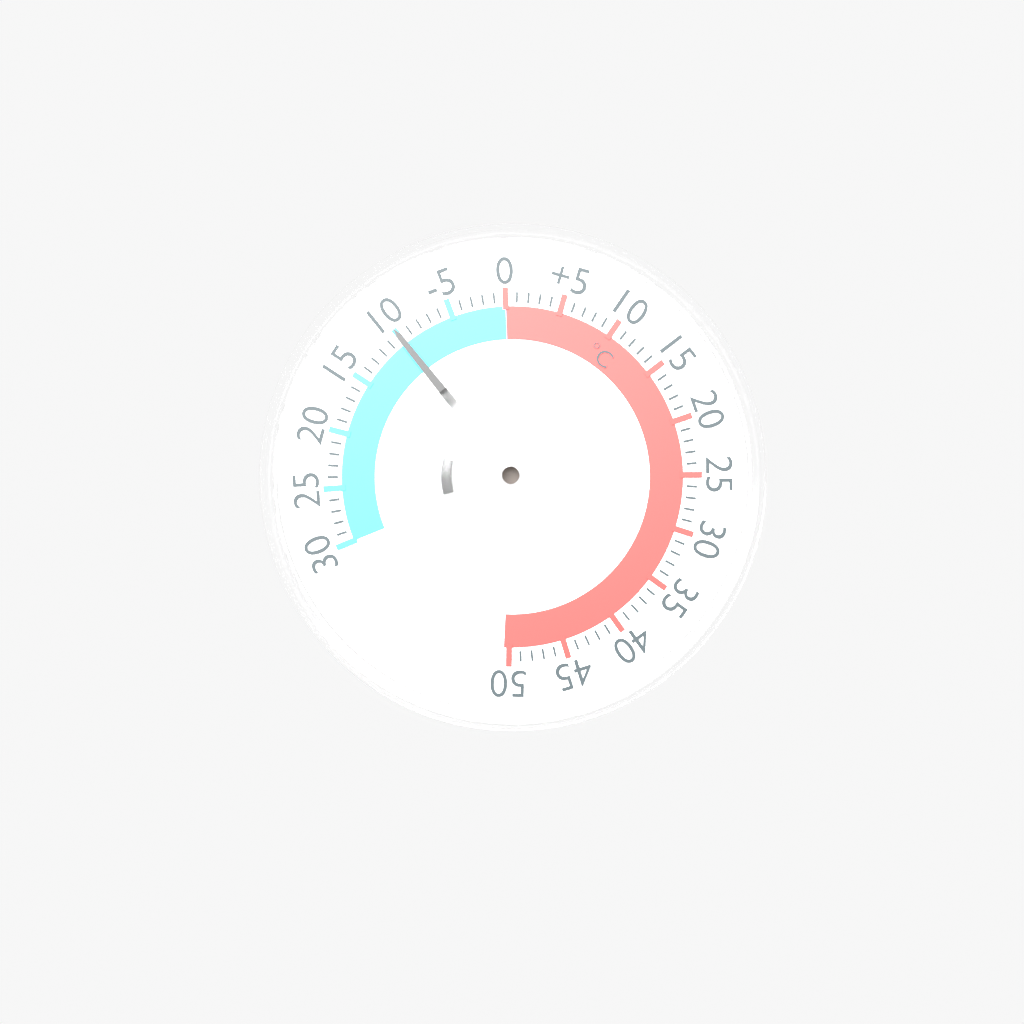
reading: -10 °C
